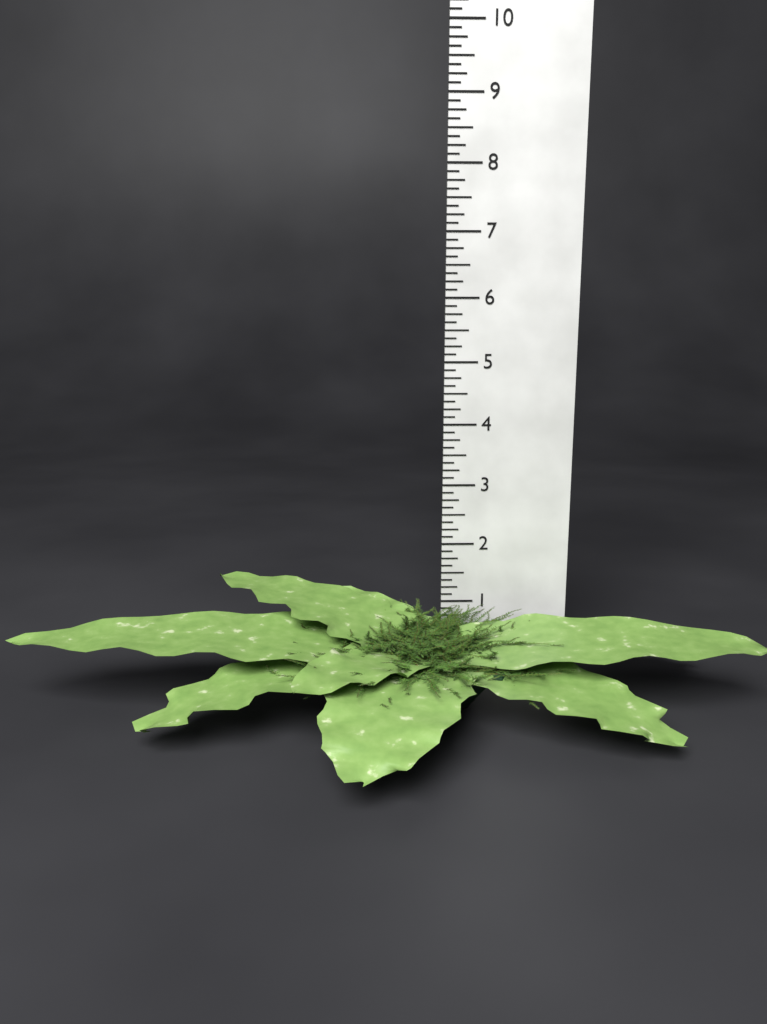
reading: 1.375 (no unit)
